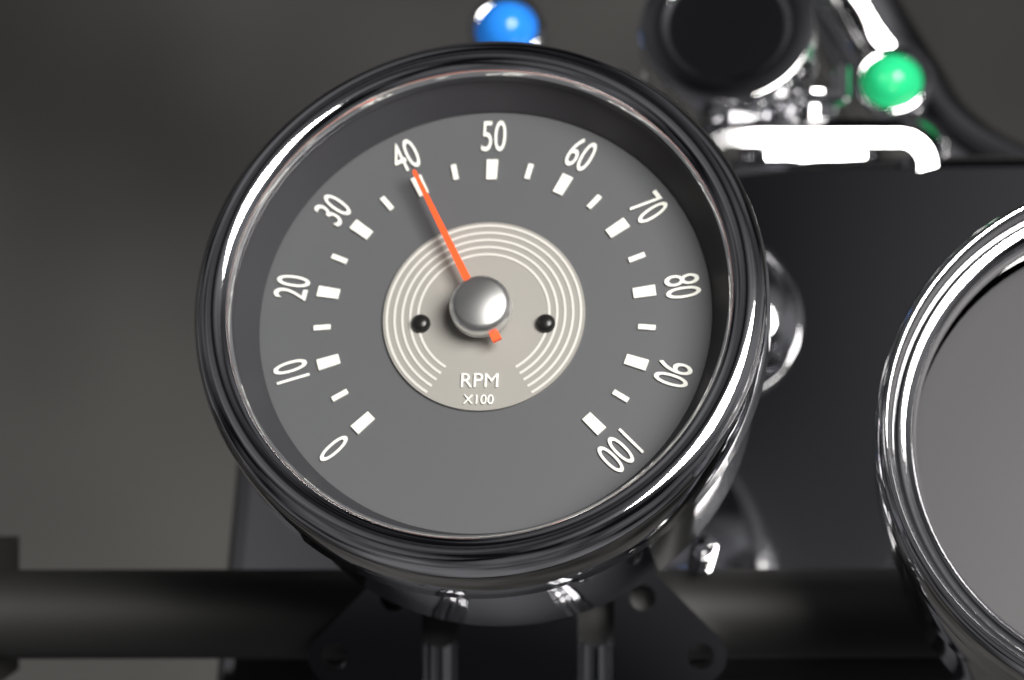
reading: 4000 RPM
